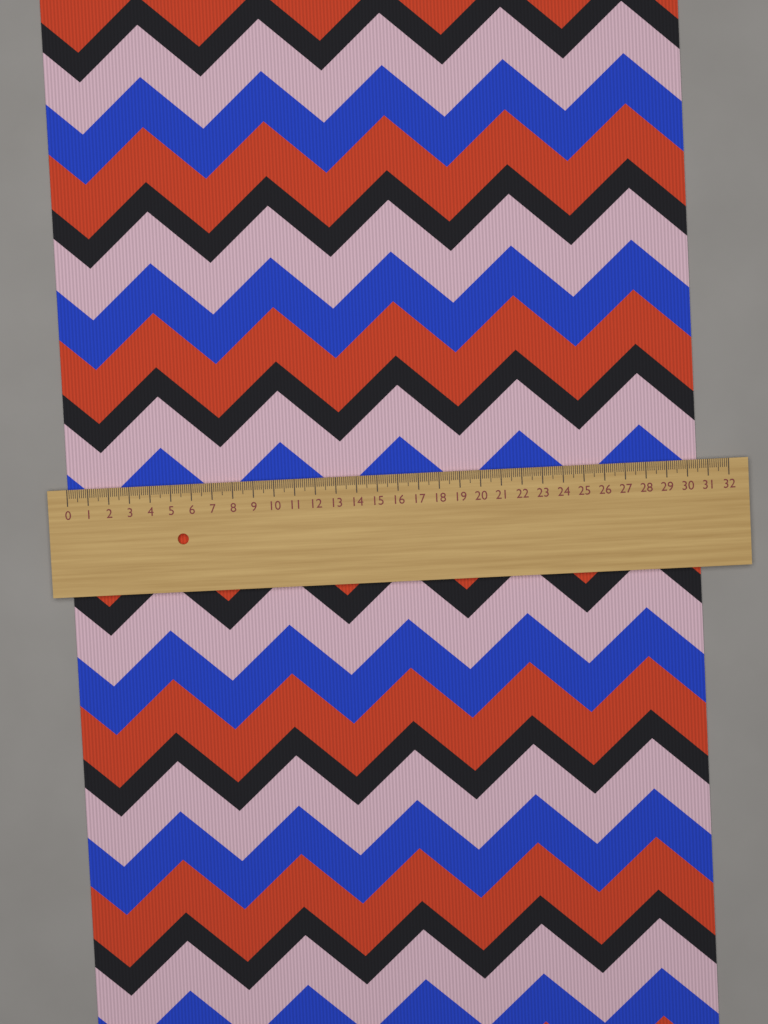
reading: 30.5 (no unit)
